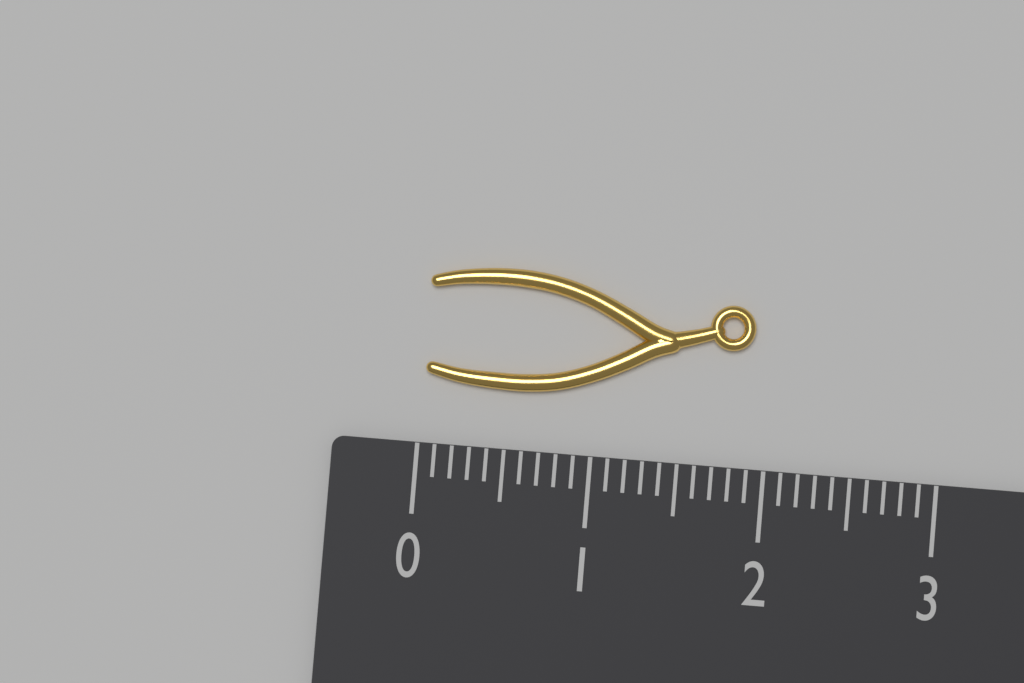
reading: 1.9 (no unit)
